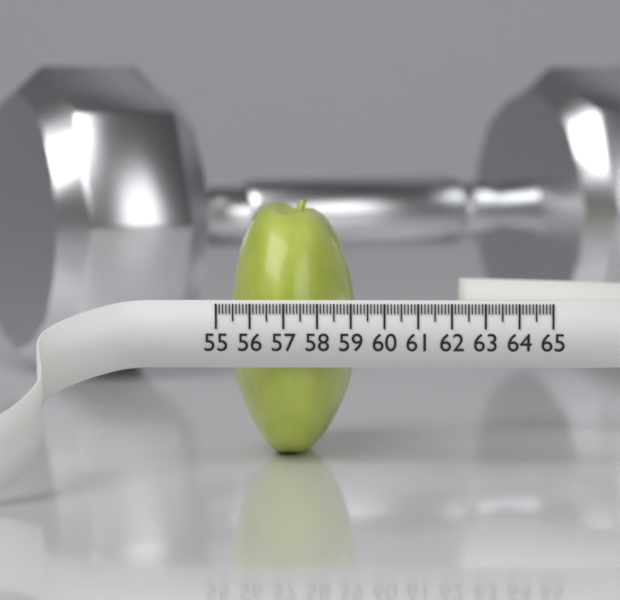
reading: 58.9 (no unit)
